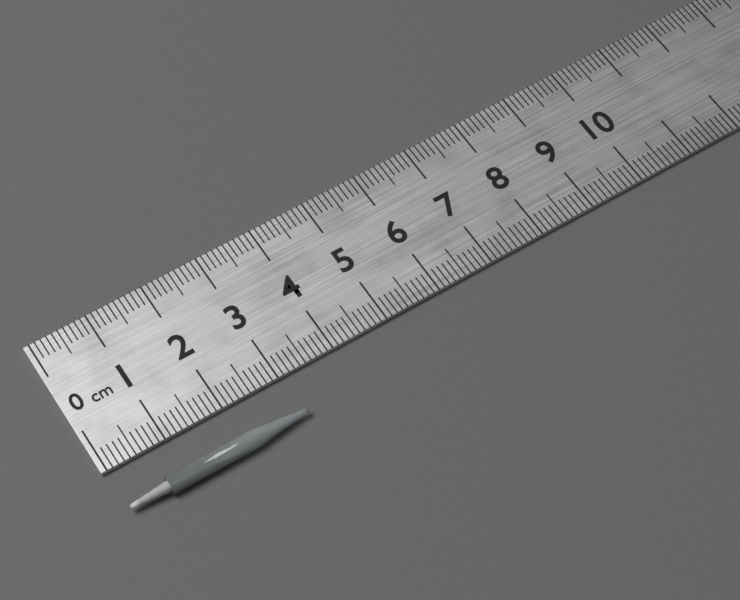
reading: 3.1 cm
